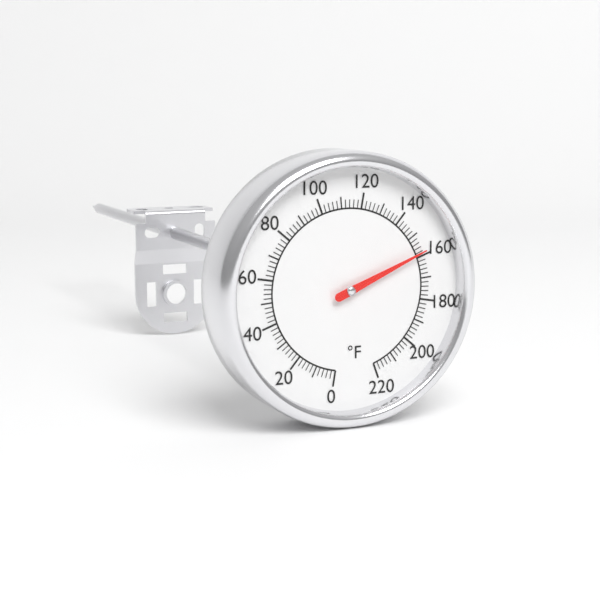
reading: 158 °F
